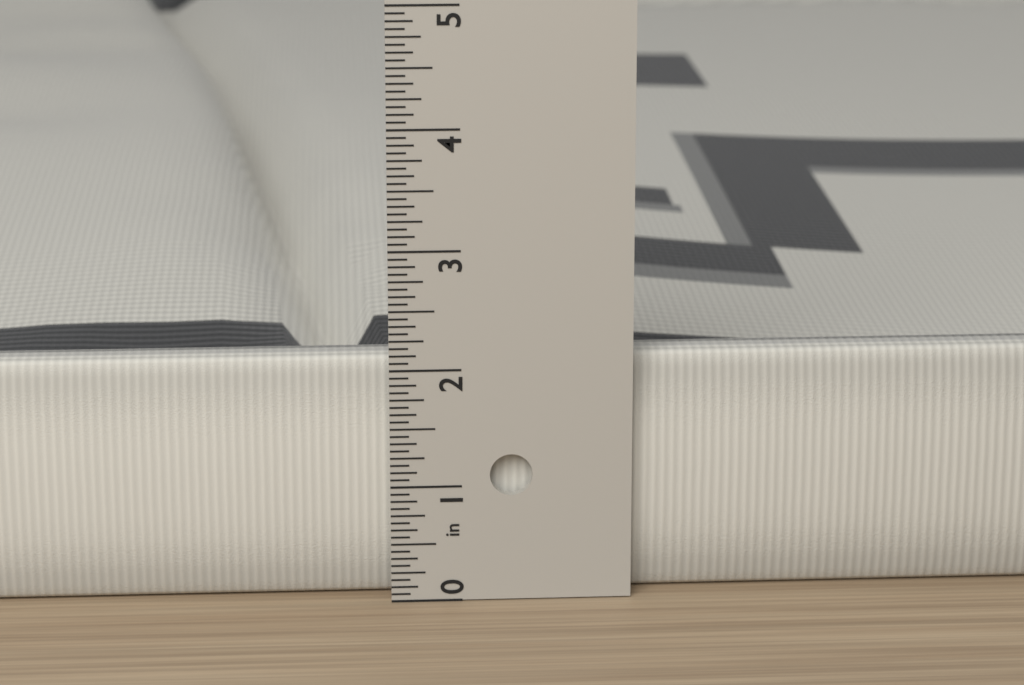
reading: 2.0625 in
